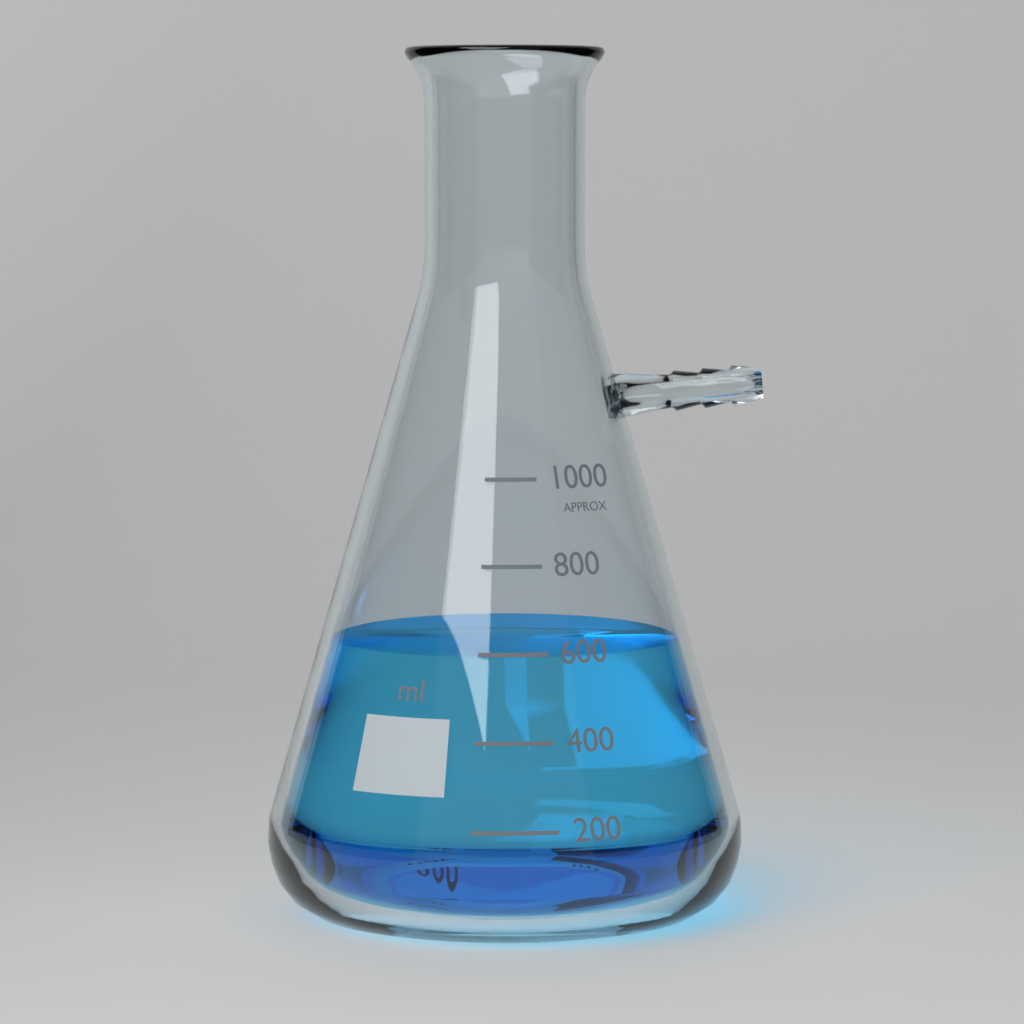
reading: 600 ml
